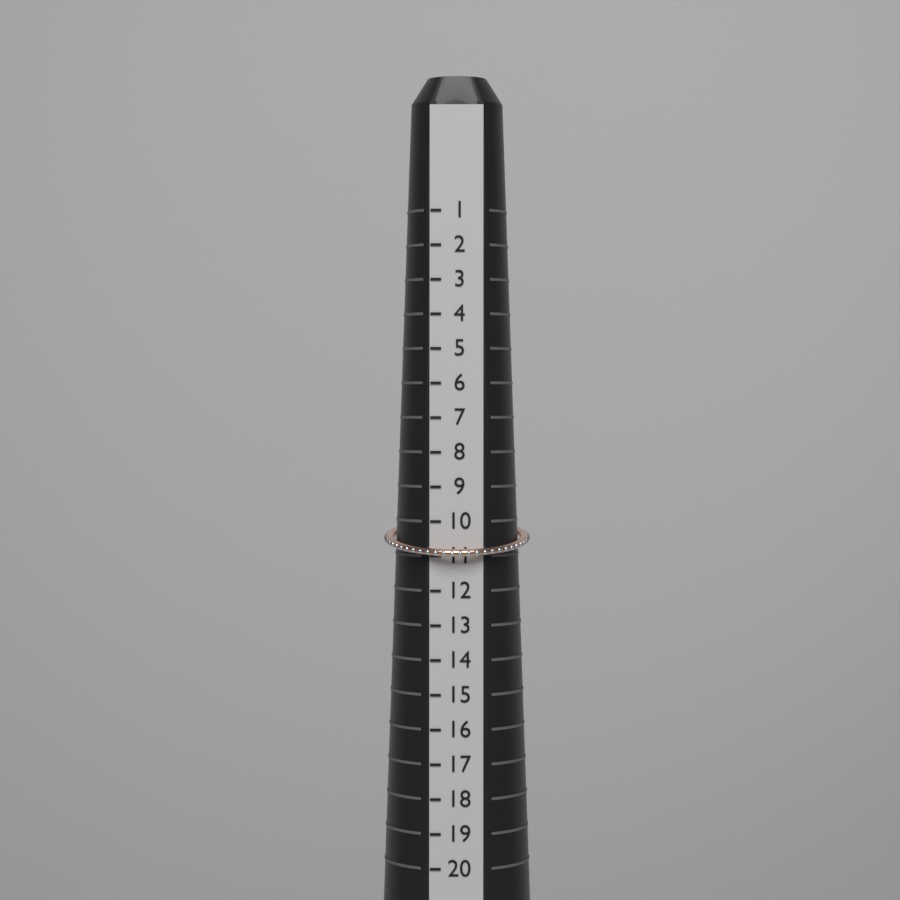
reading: 11 (no unit)
